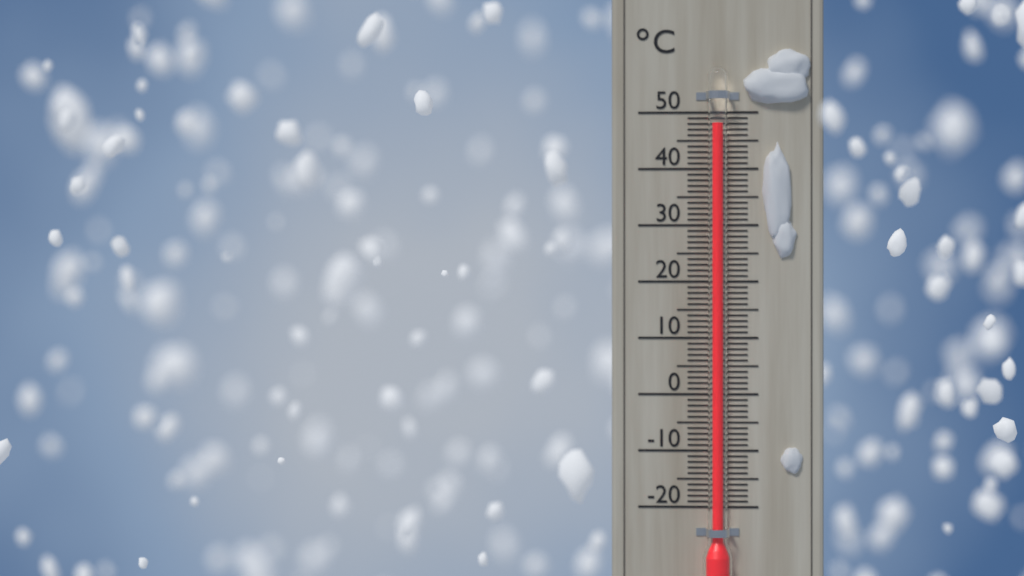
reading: 48 °C
